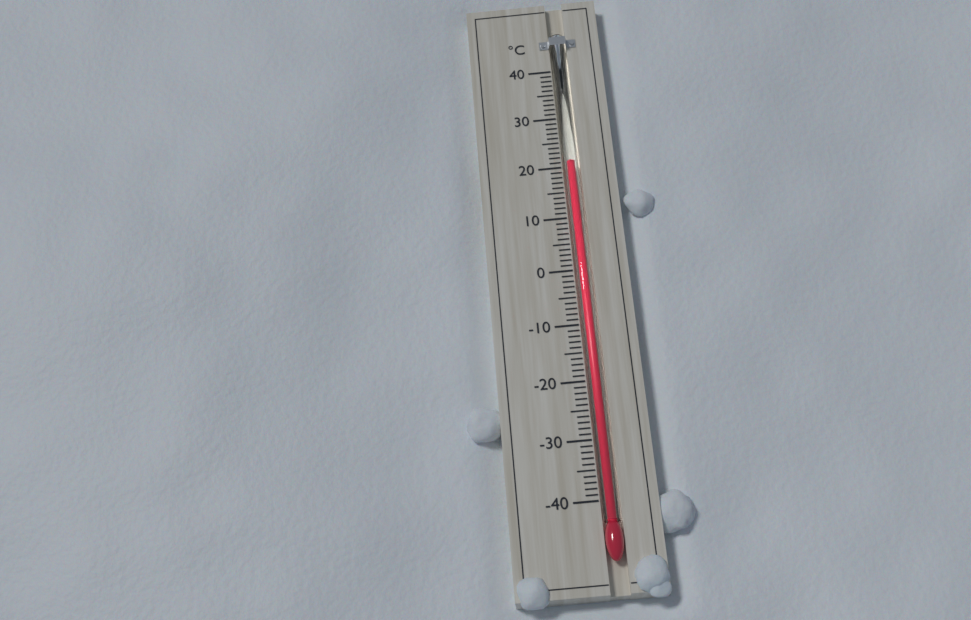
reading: 21 °C
